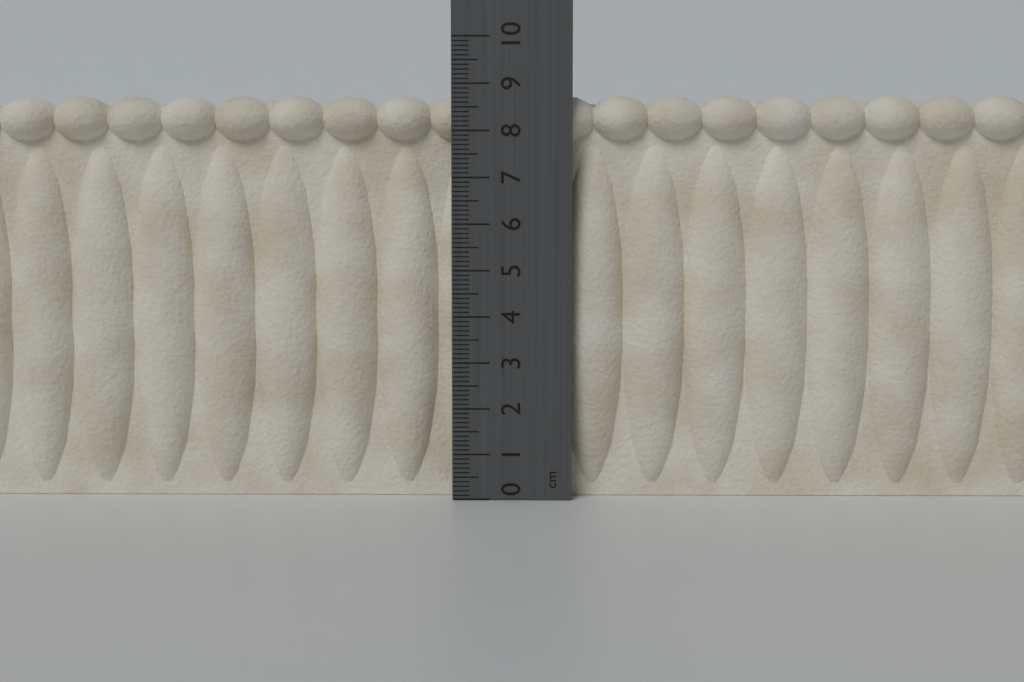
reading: 8.8 cm
